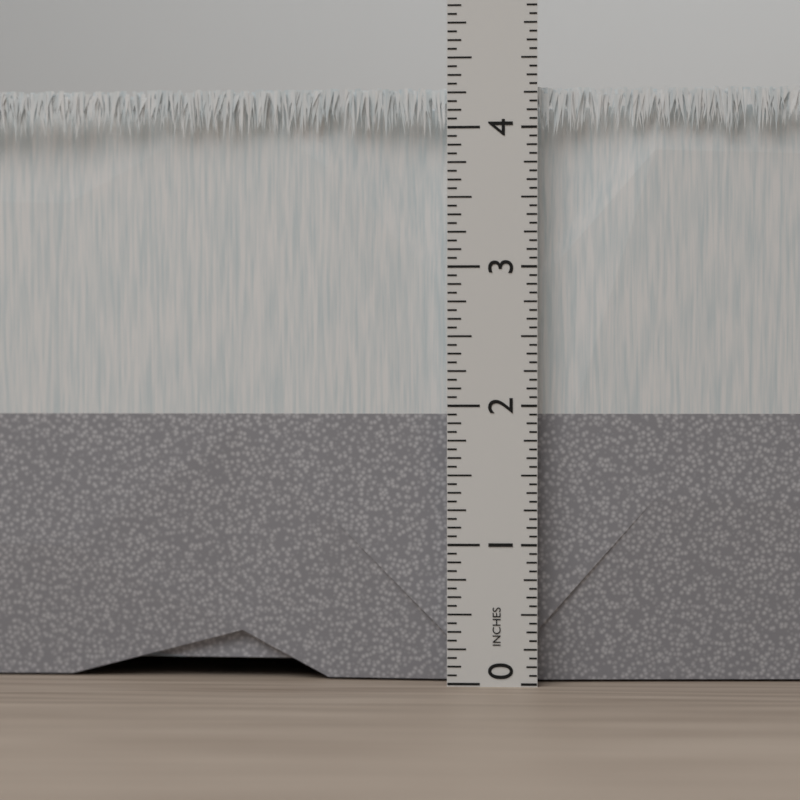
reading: 4.3125 in
